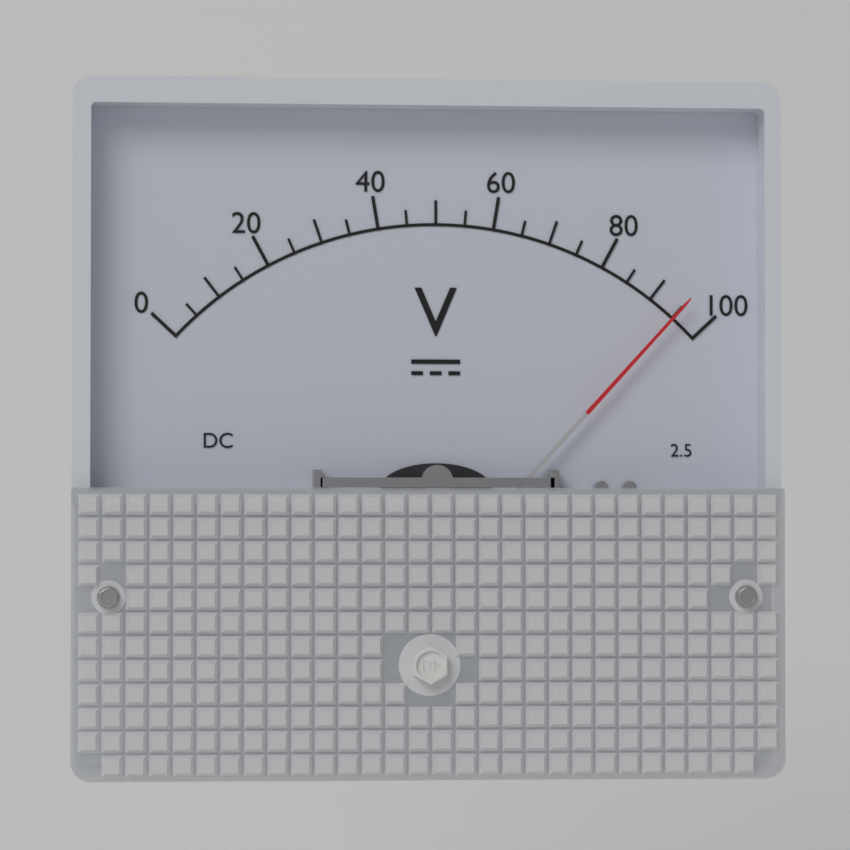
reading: 95 V
